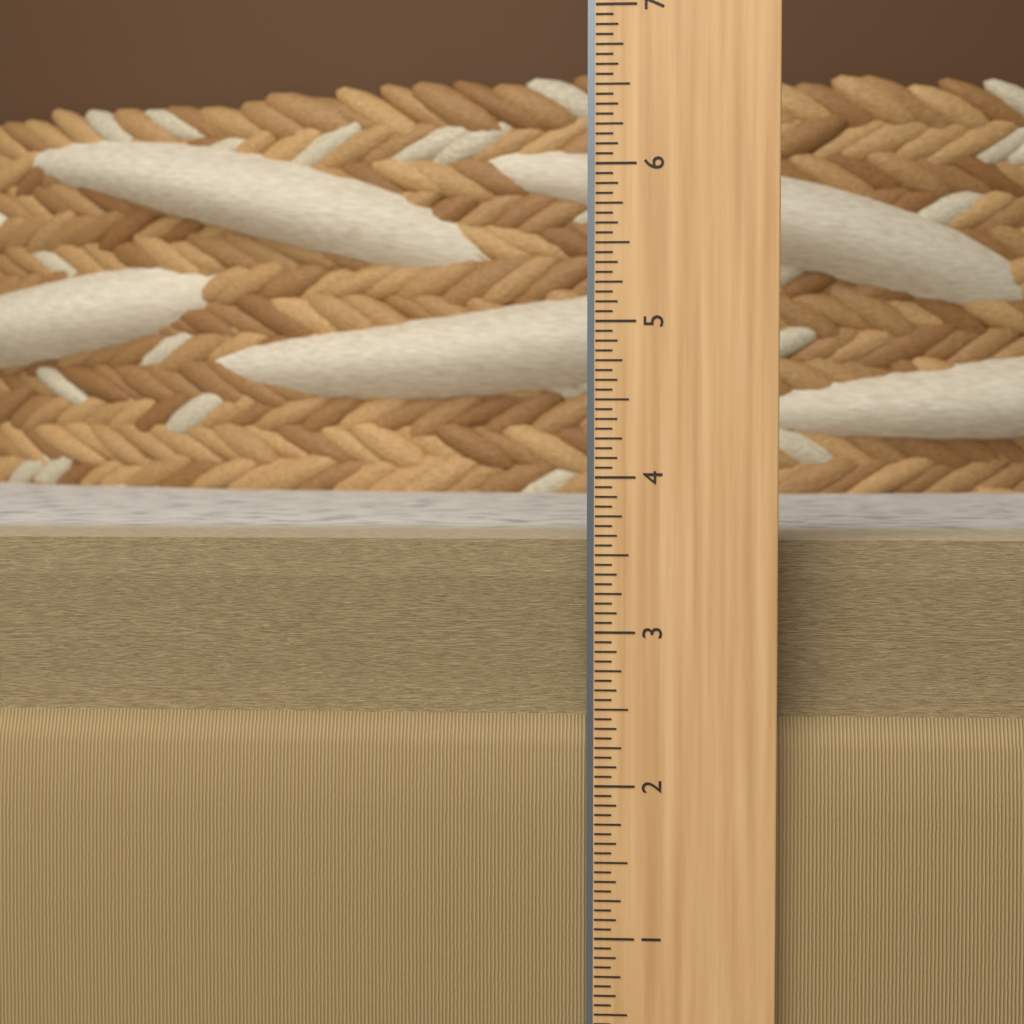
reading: 3.5625 in
